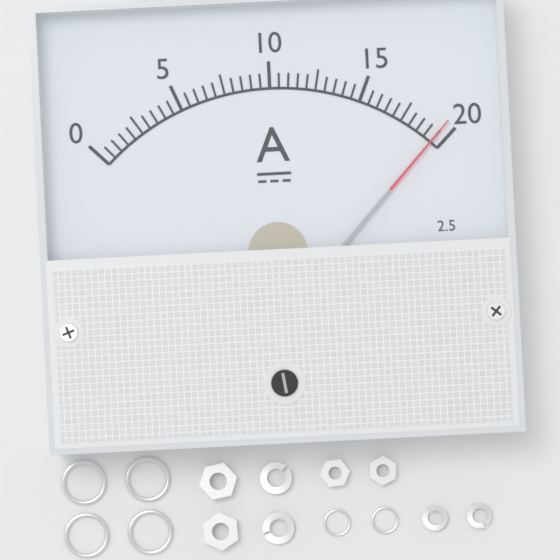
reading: 19.5 A
